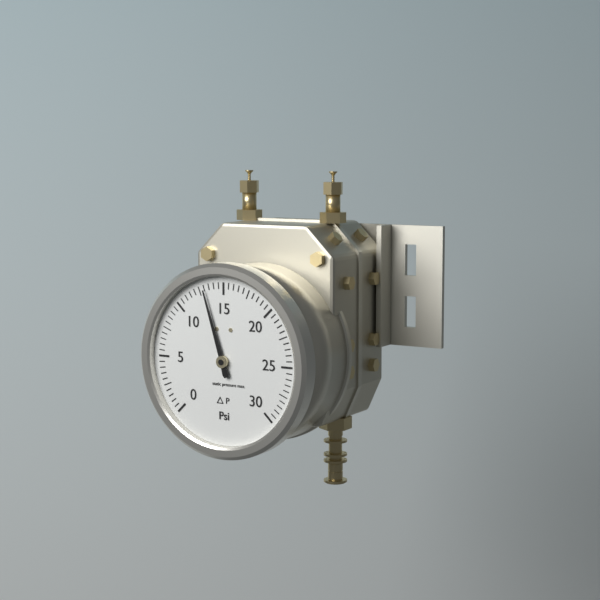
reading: 13.0 psi
